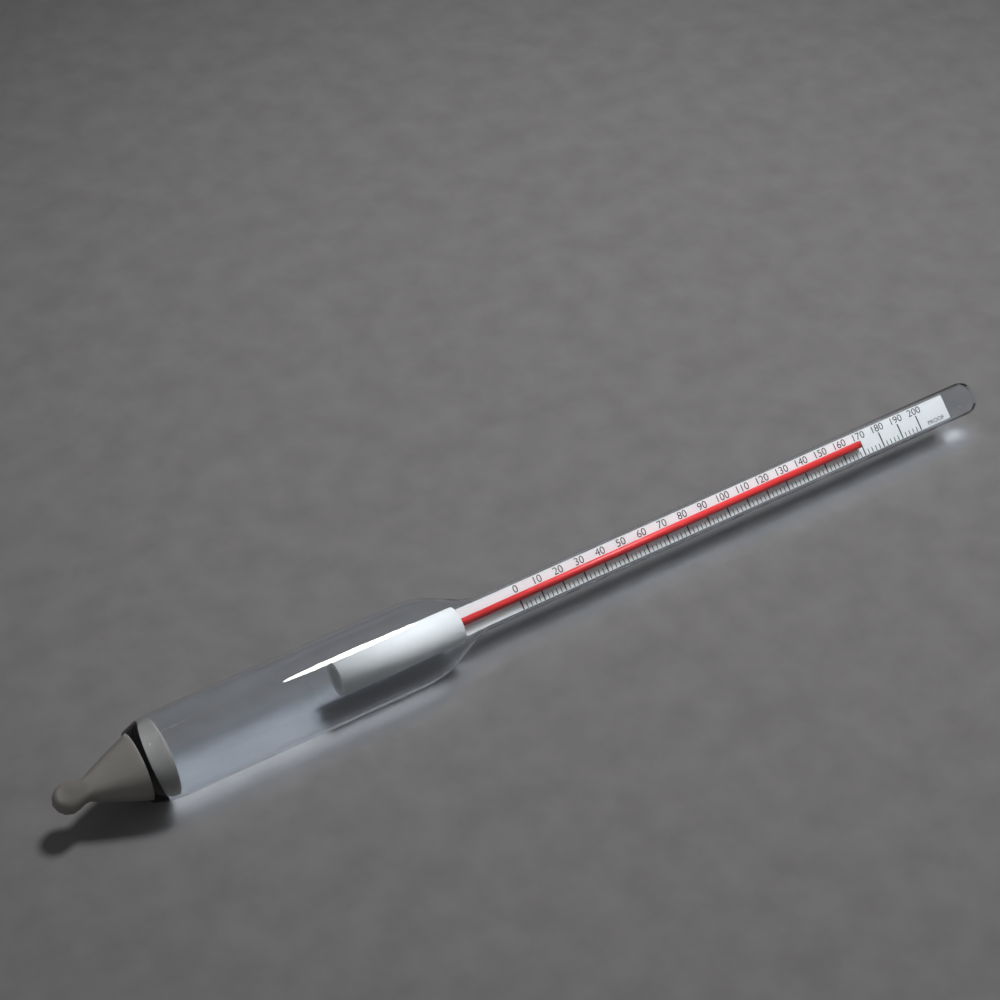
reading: 168 proof
